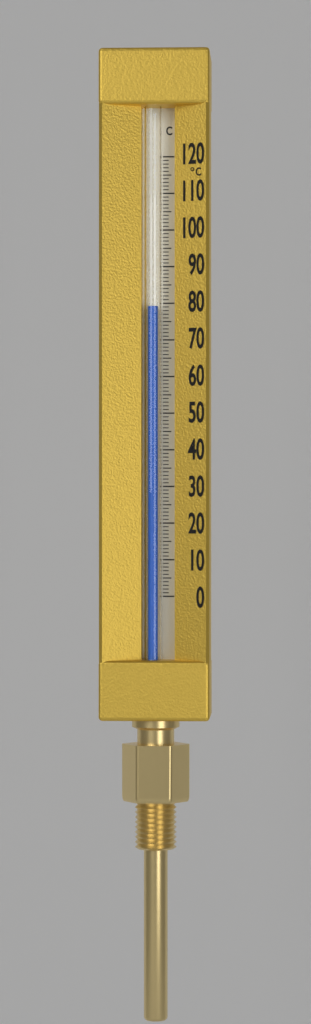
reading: 79 °C
